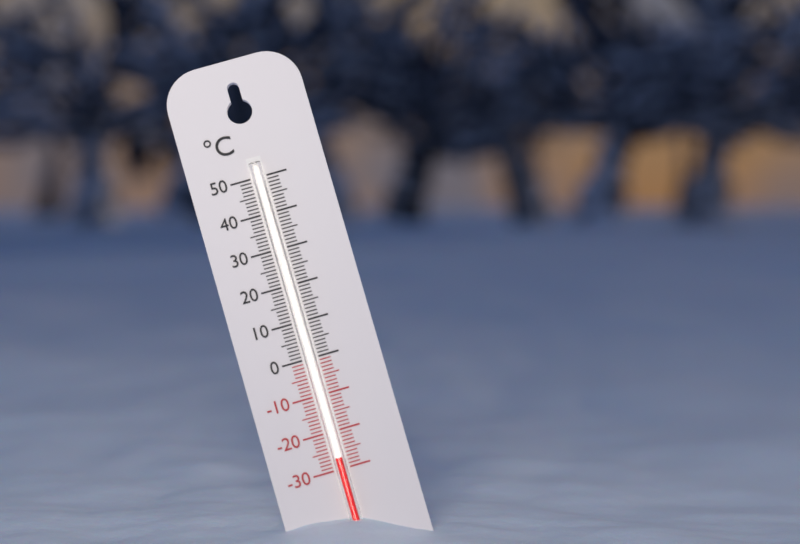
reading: -27 °C
